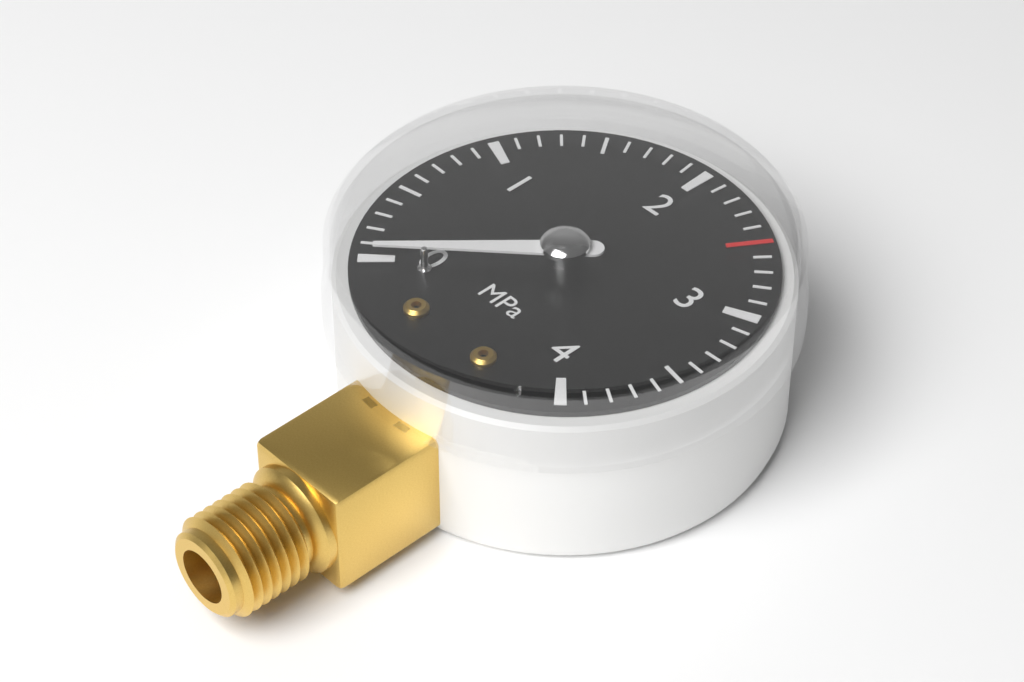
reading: 0.0 MPa
